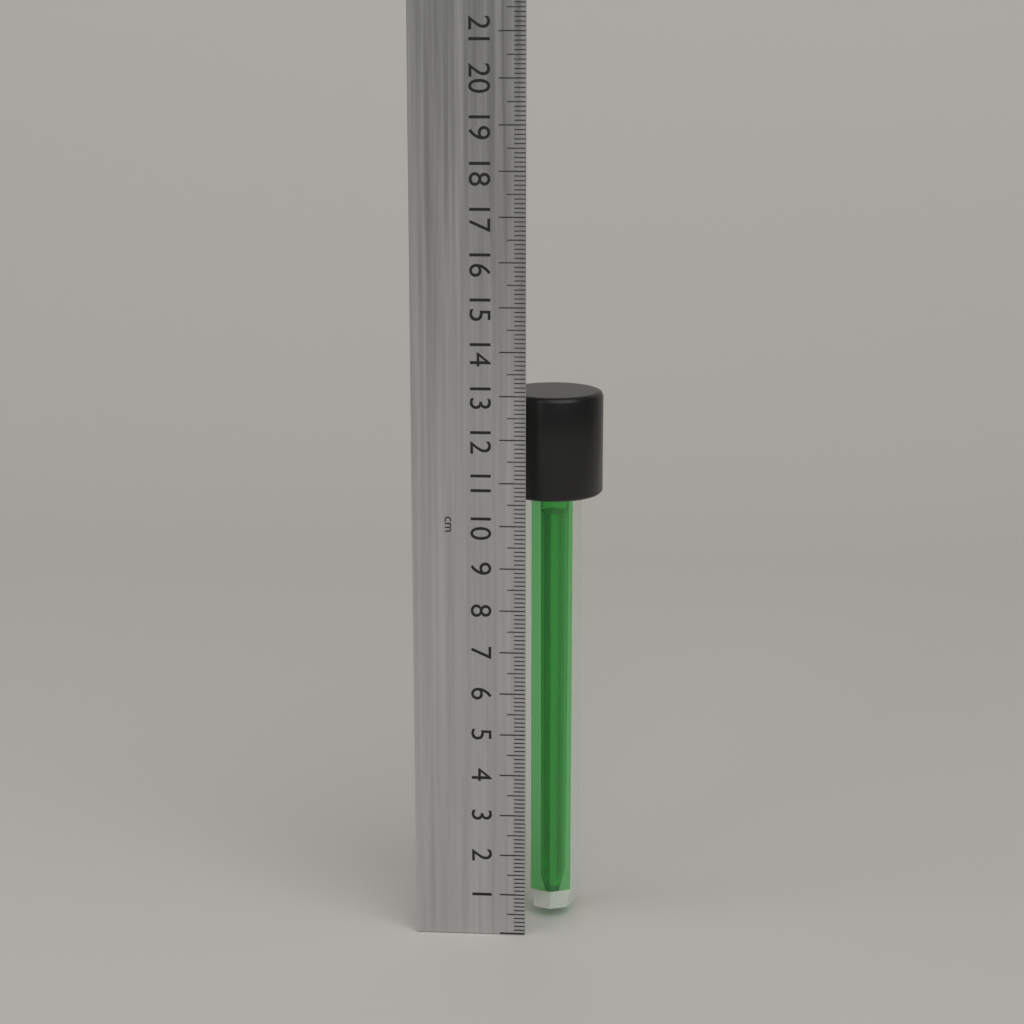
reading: 12.9 cm
